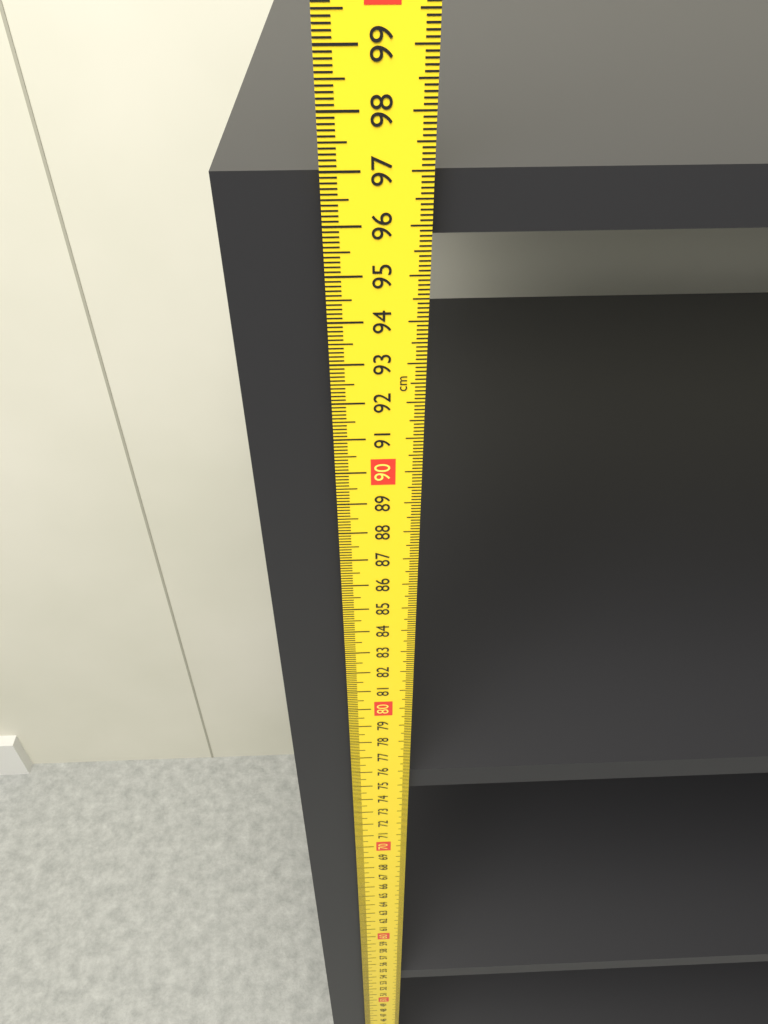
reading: 96.9 cm
